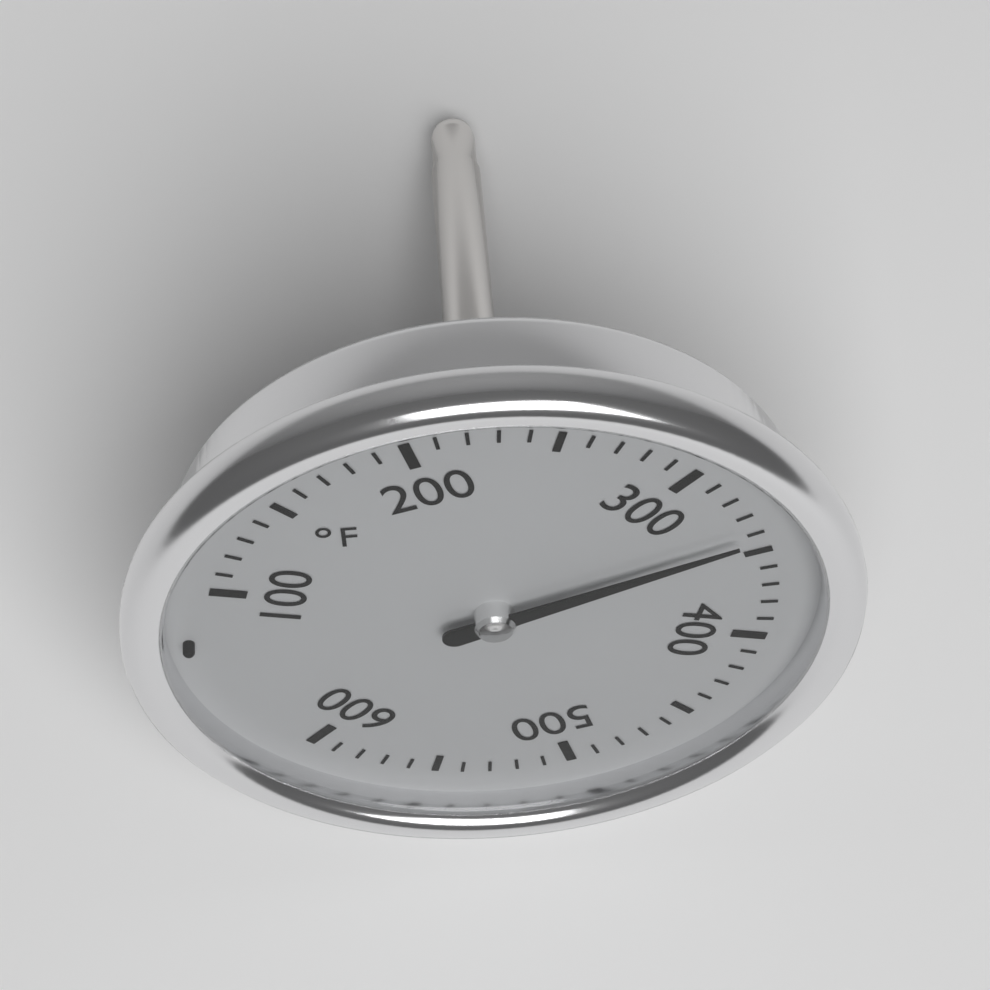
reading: 340 °F
